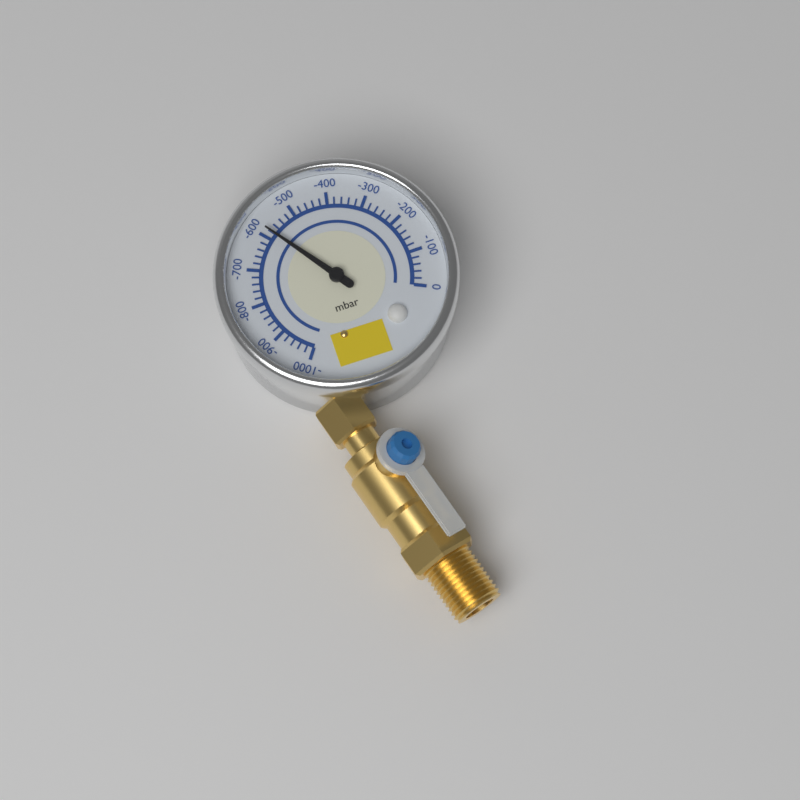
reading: -580 mbar
